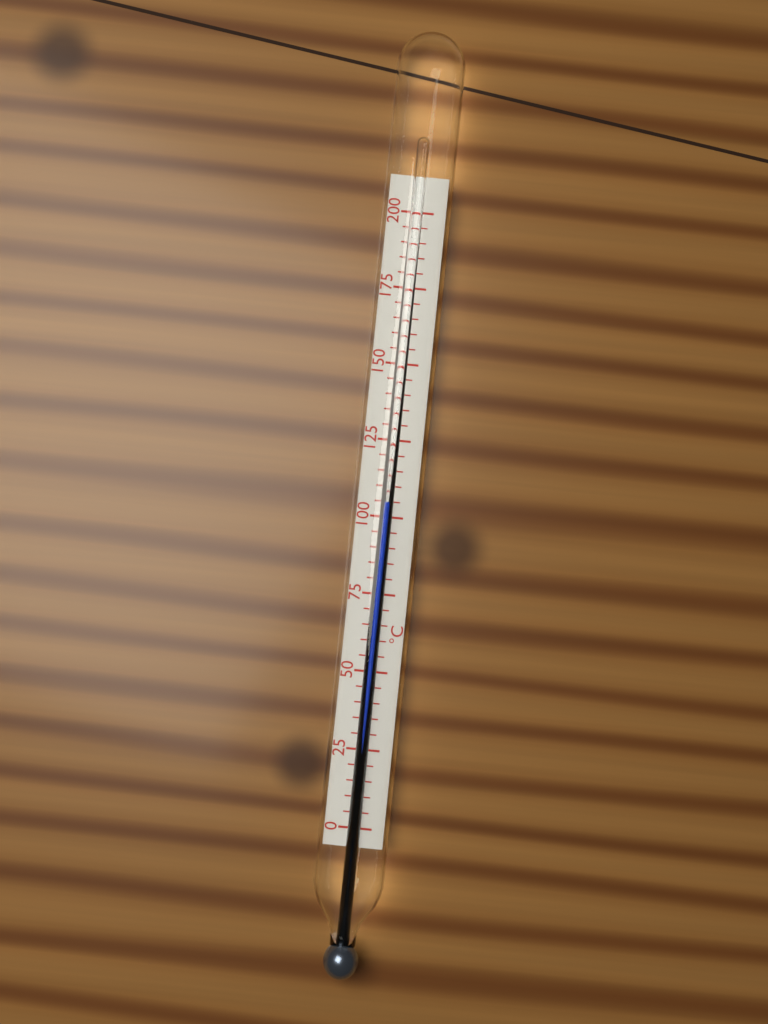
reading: 105 °C
